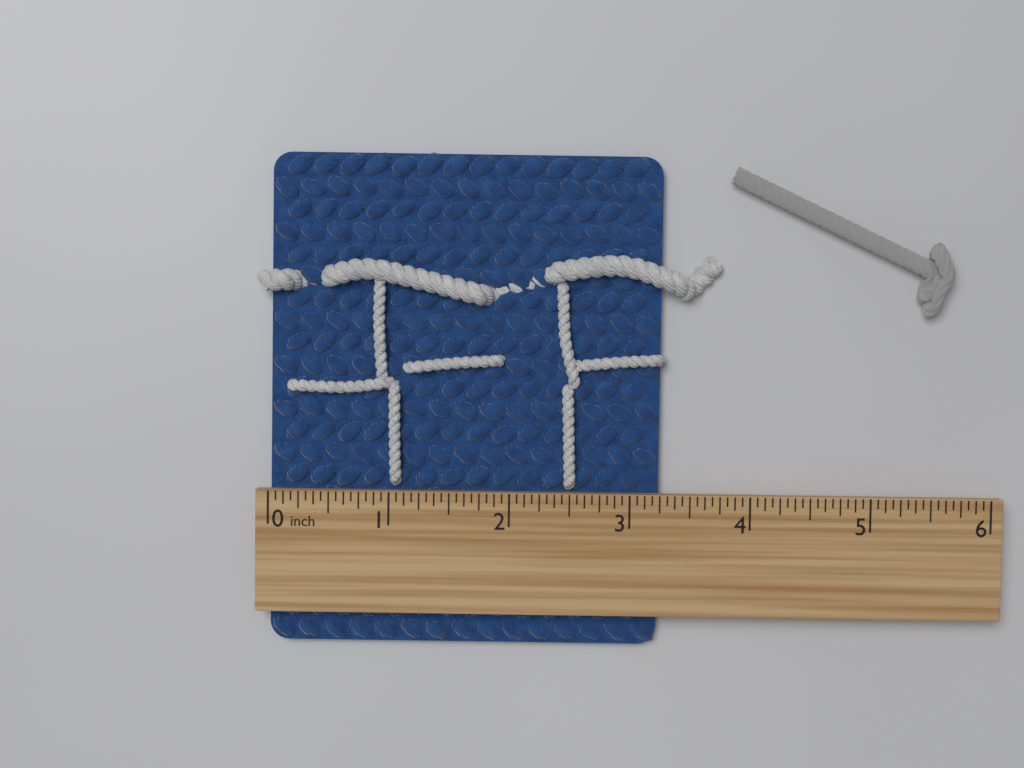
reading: 3.2500 inch
